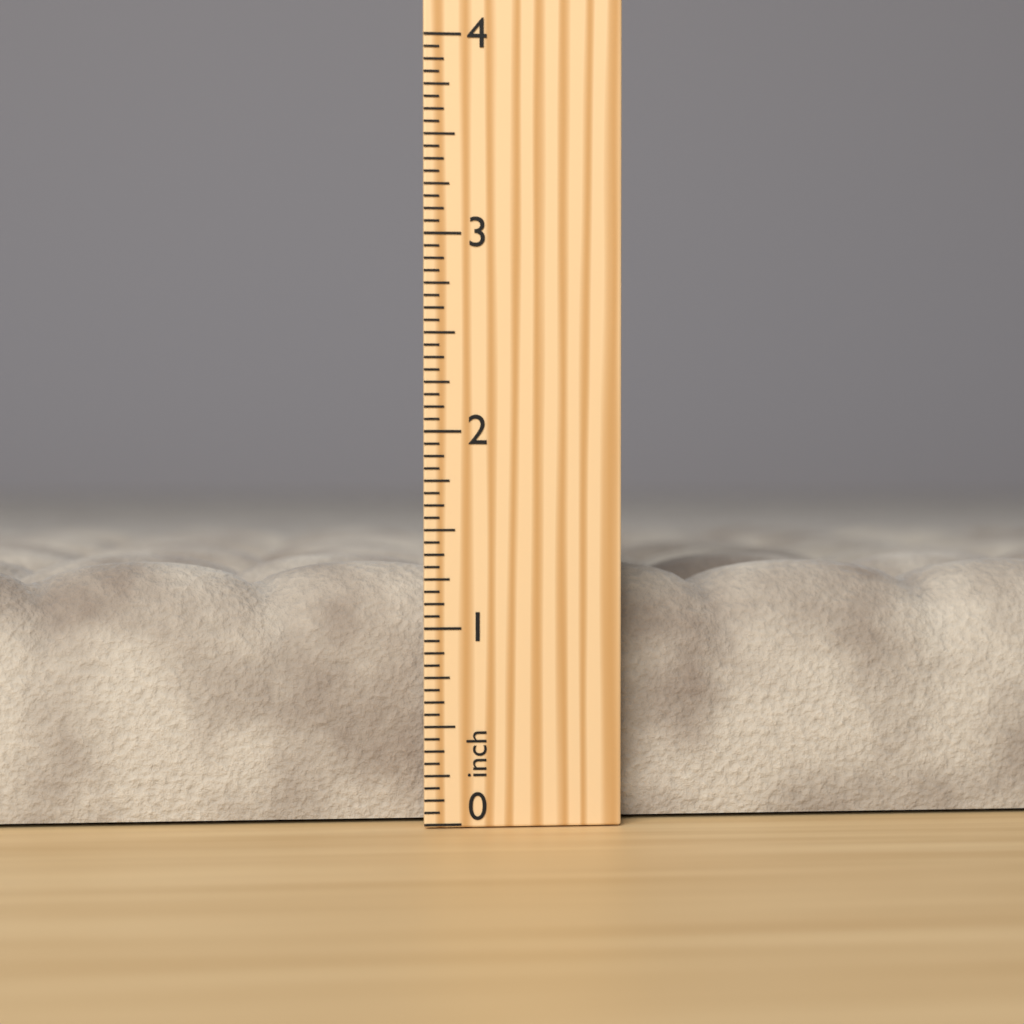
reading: 1.3125 inch
